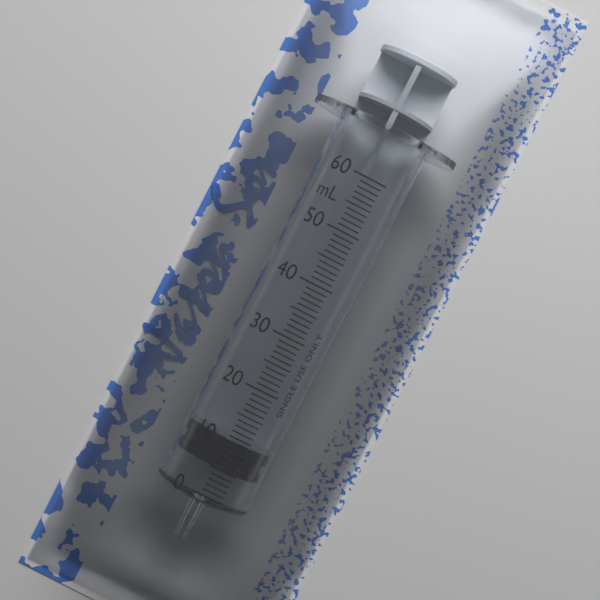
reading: 5 mL
